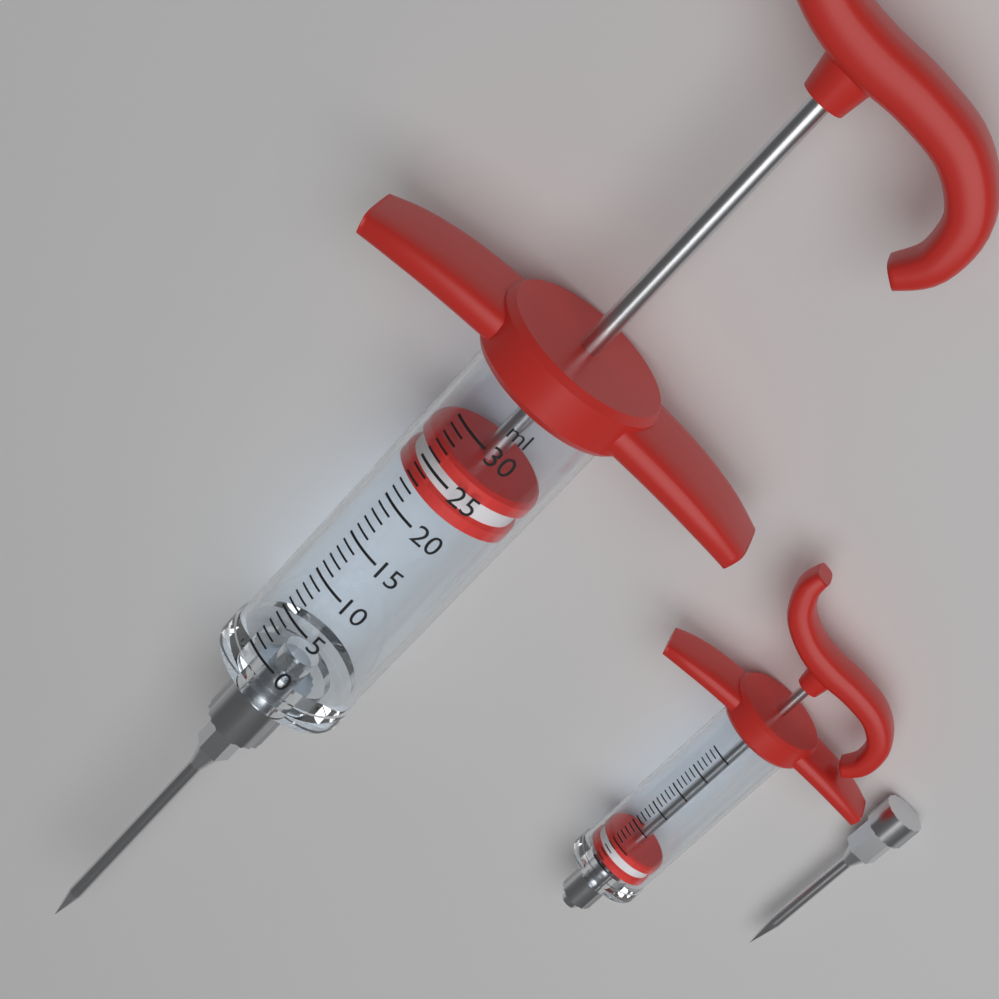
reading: 22 ml
